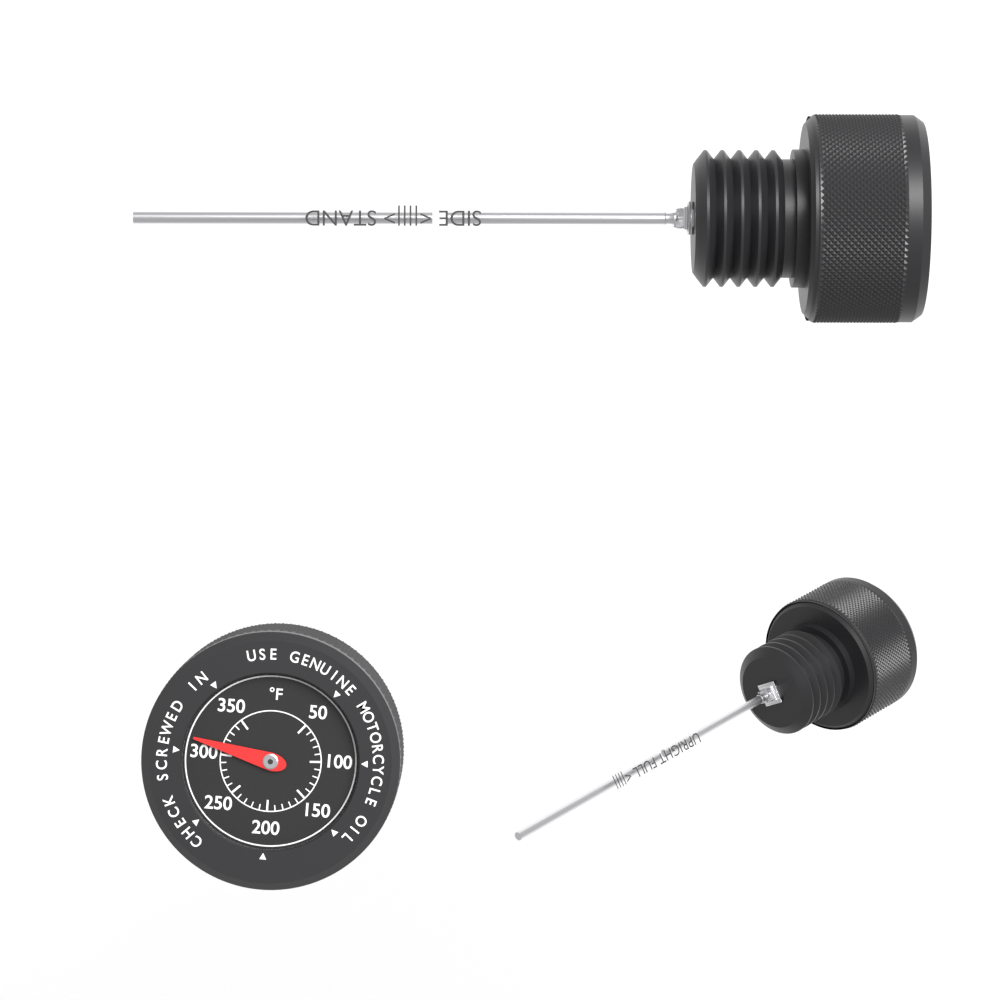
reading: 310 °F
